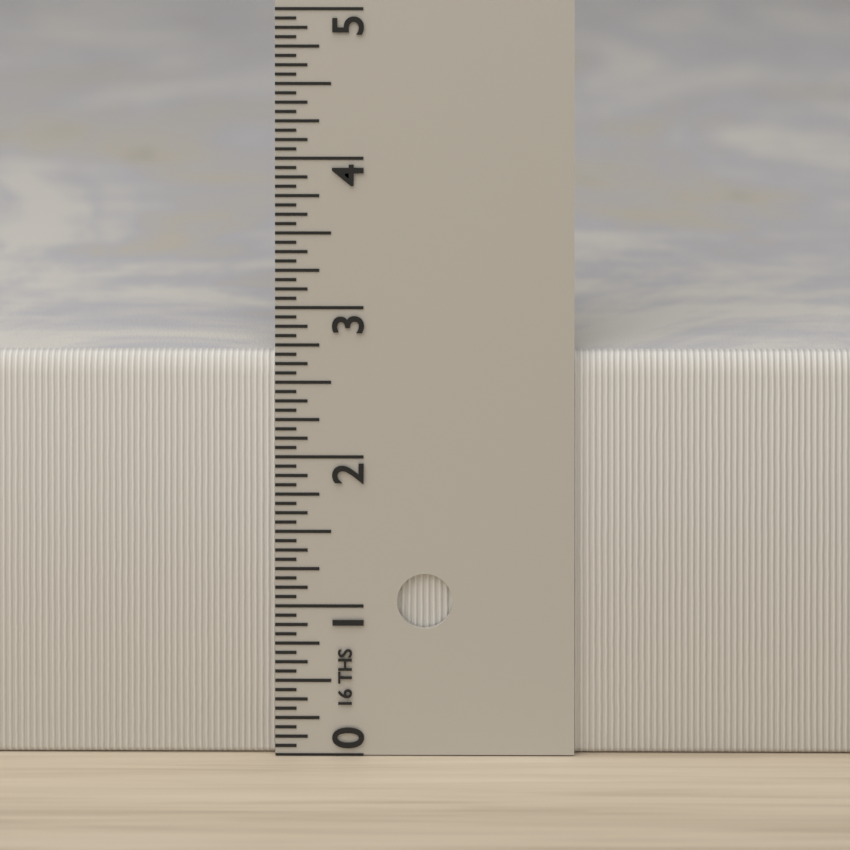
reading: 2.6875 in
